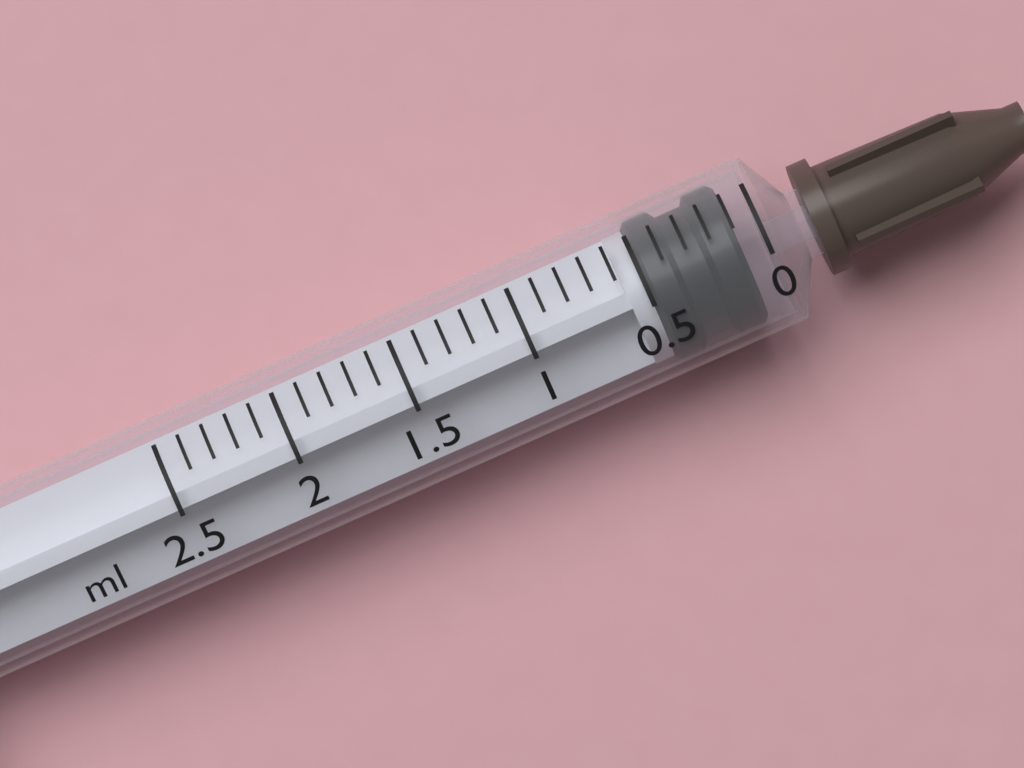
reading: 0.1 ml
